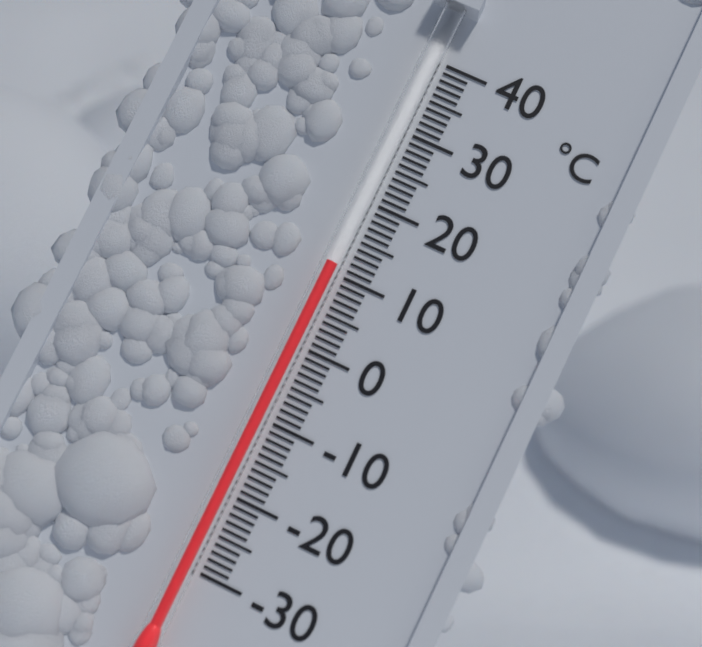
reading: 11 °C
